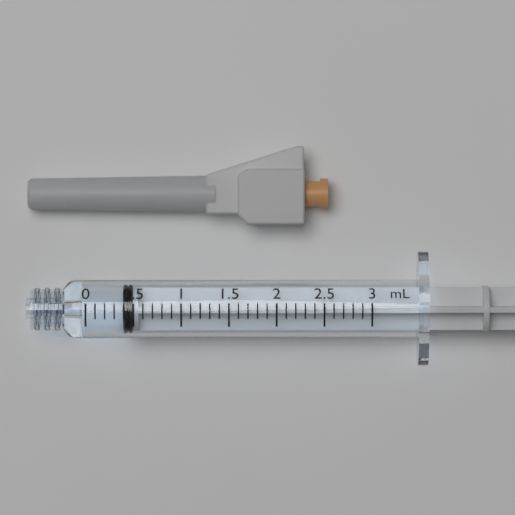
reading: 0.4 ml
